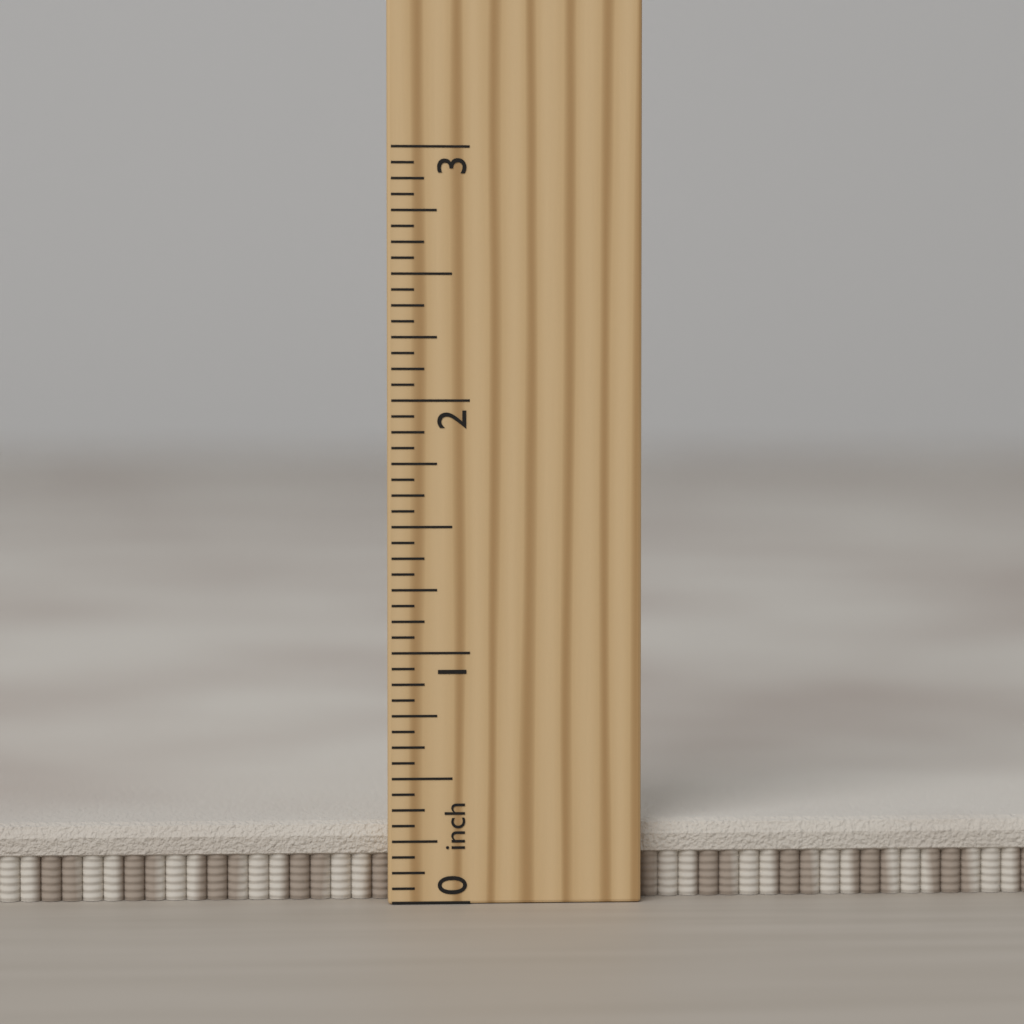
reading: 0.3125 inch
